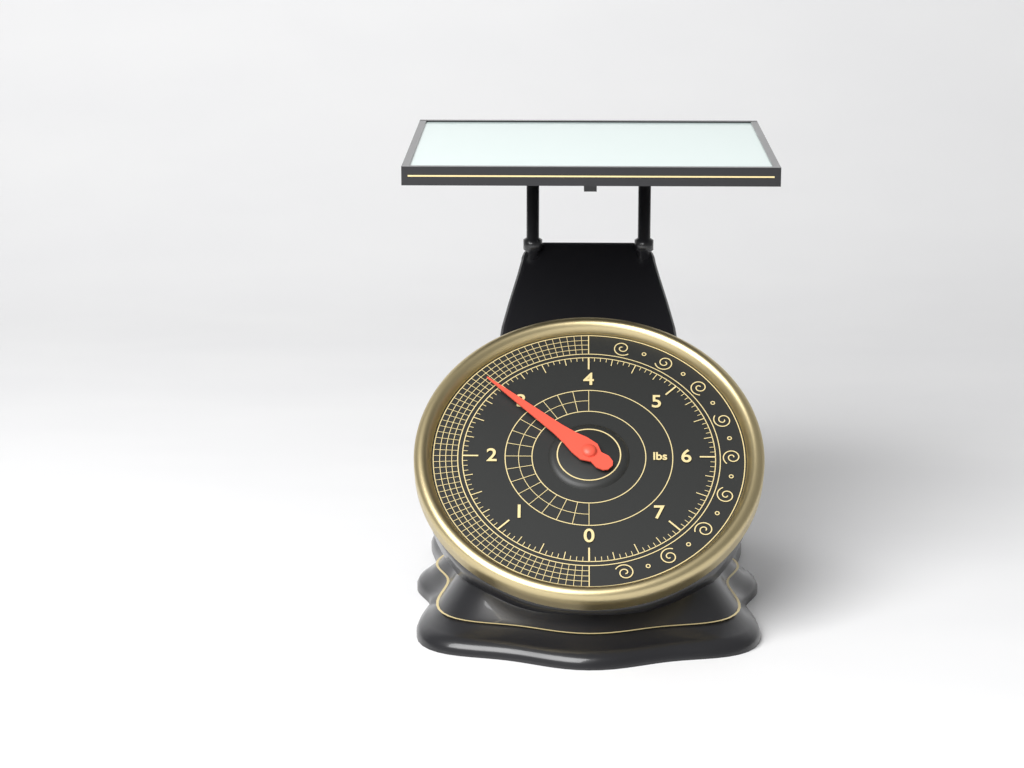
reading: 2.9375 lbs
